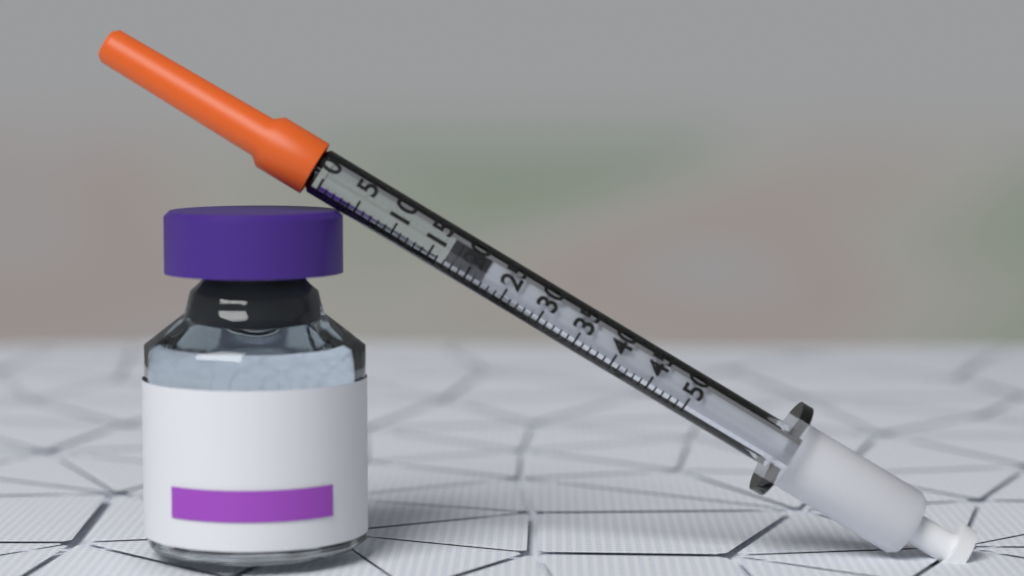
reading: 17 (no unit)
